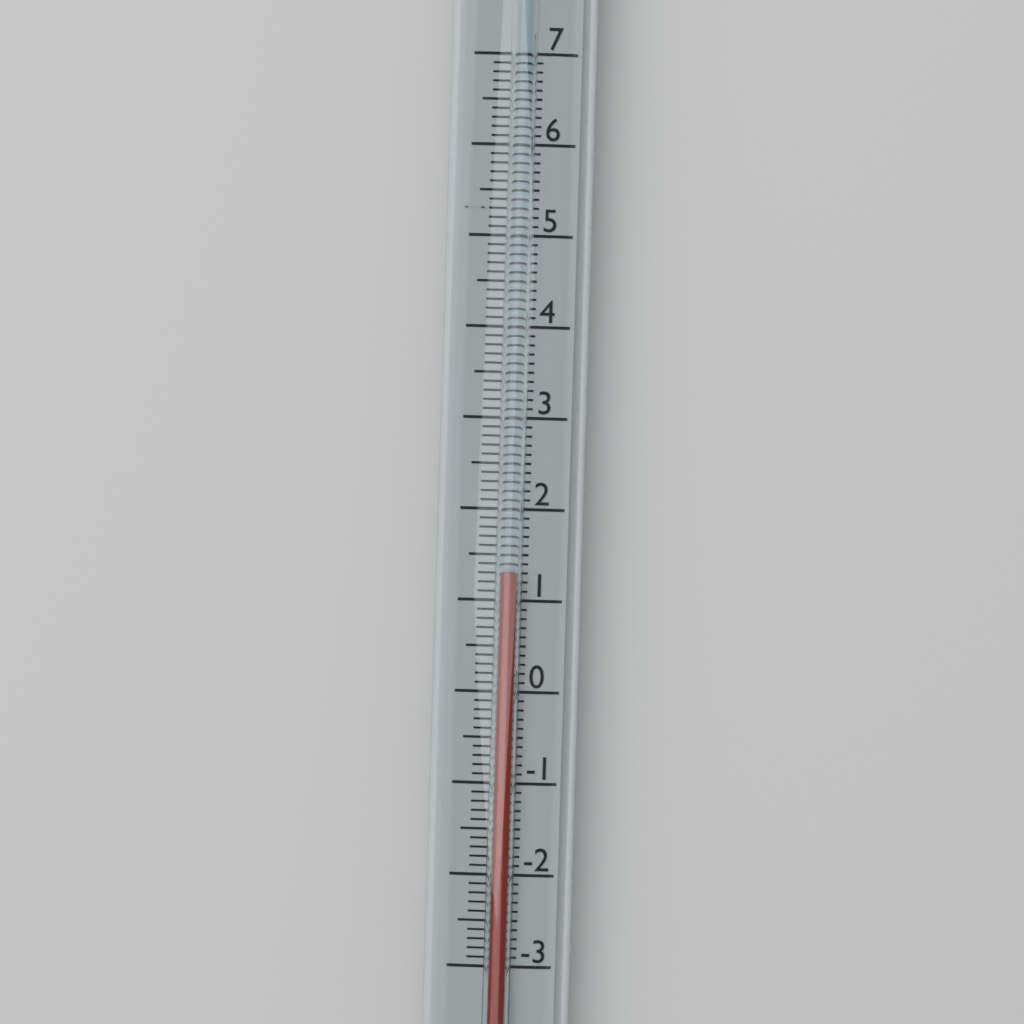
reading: 1.3 (no unit)
